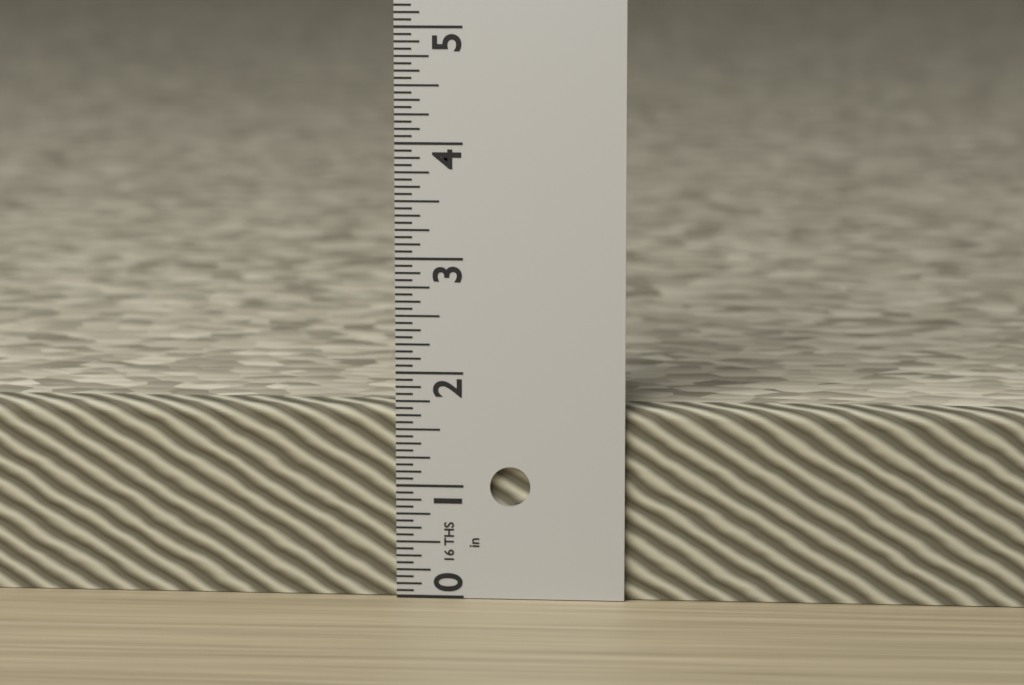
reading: 1.6875 in
